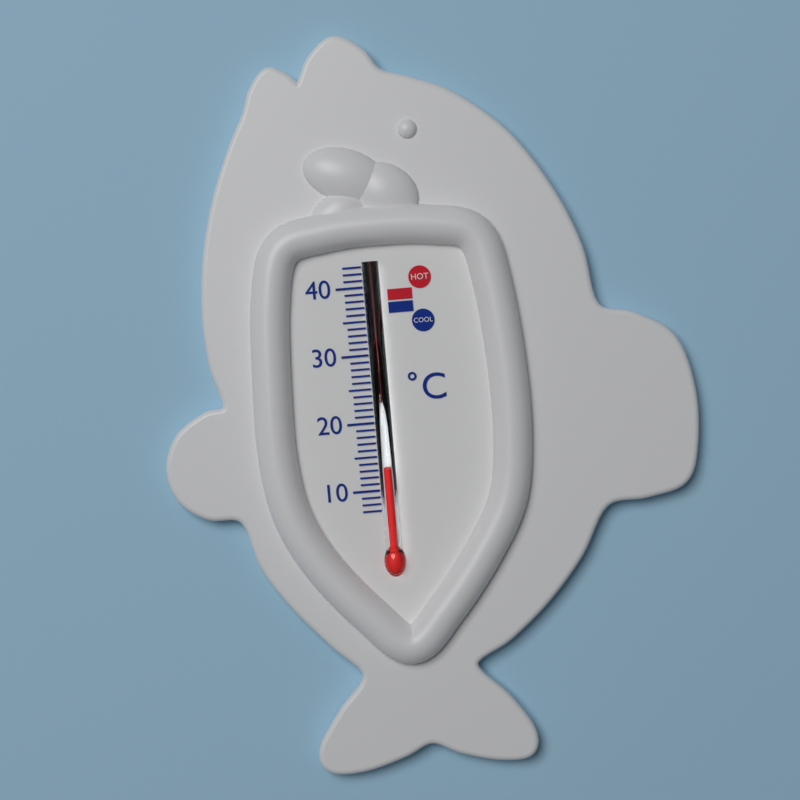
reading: 13 °C
